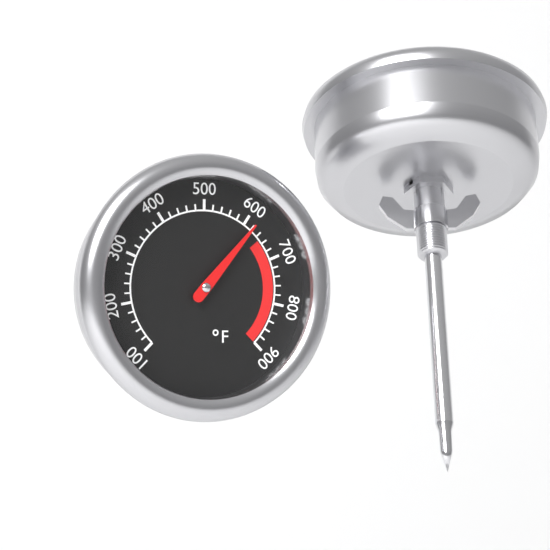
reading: 620 °F
